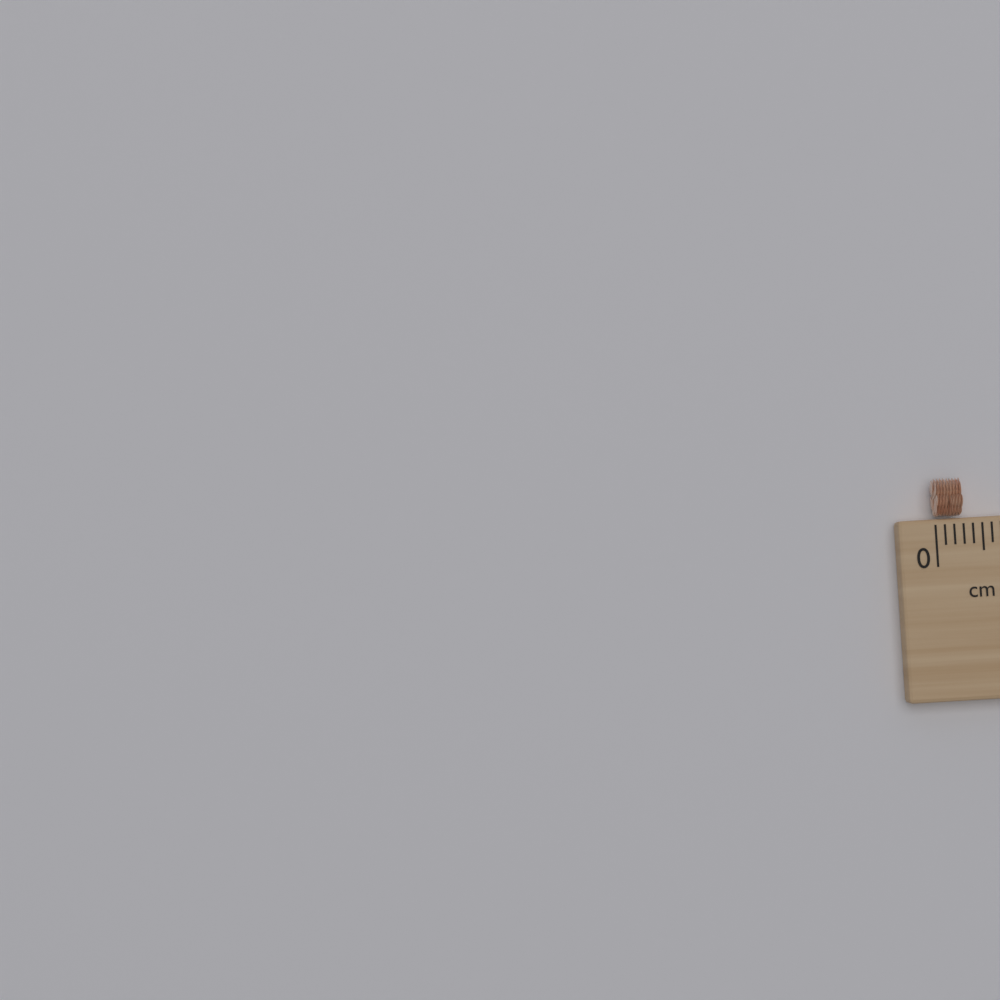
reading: 0.3 cm
